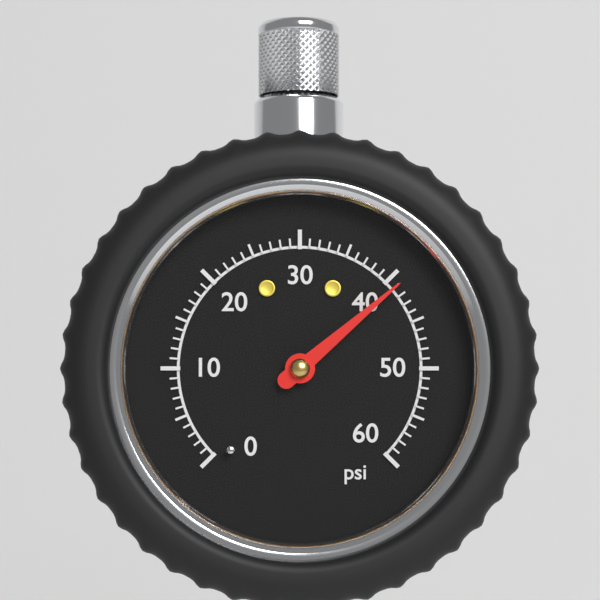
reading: 41 psi
